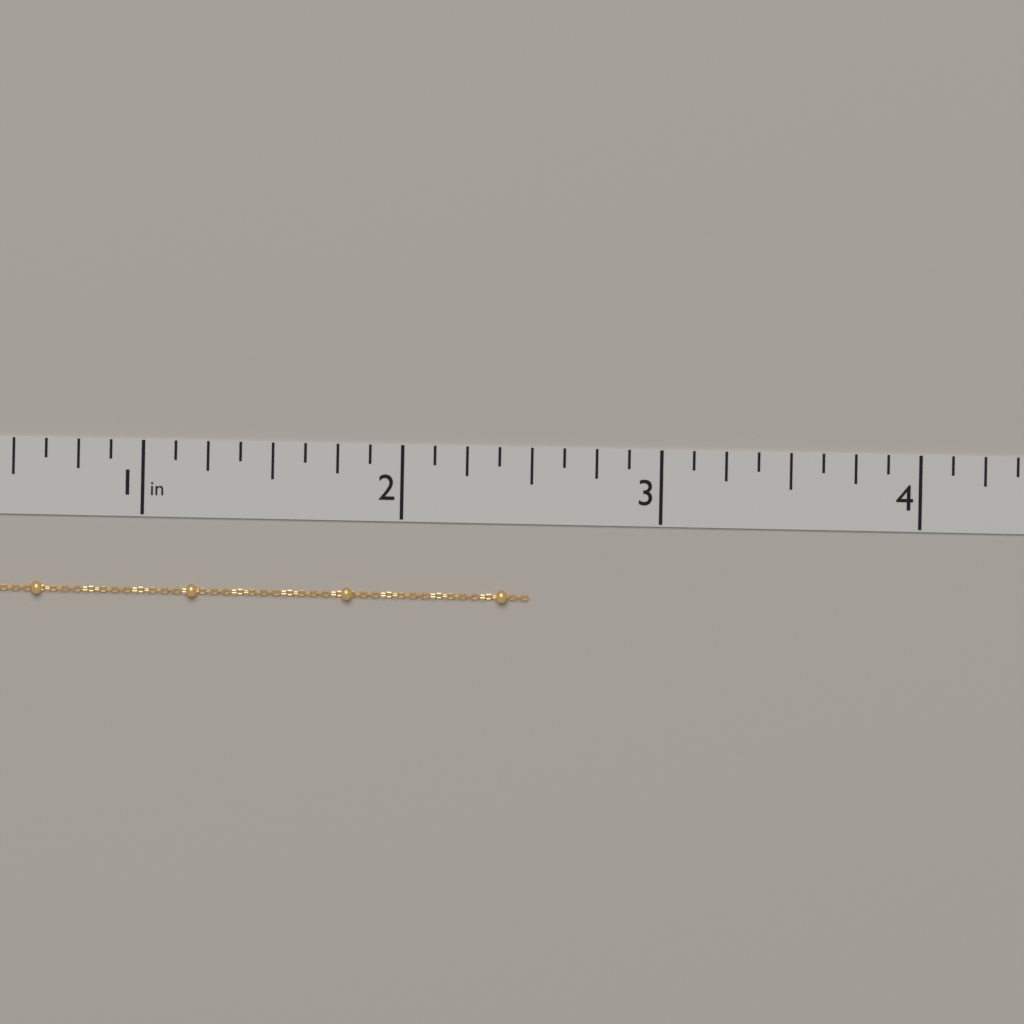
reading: 2.500 in
